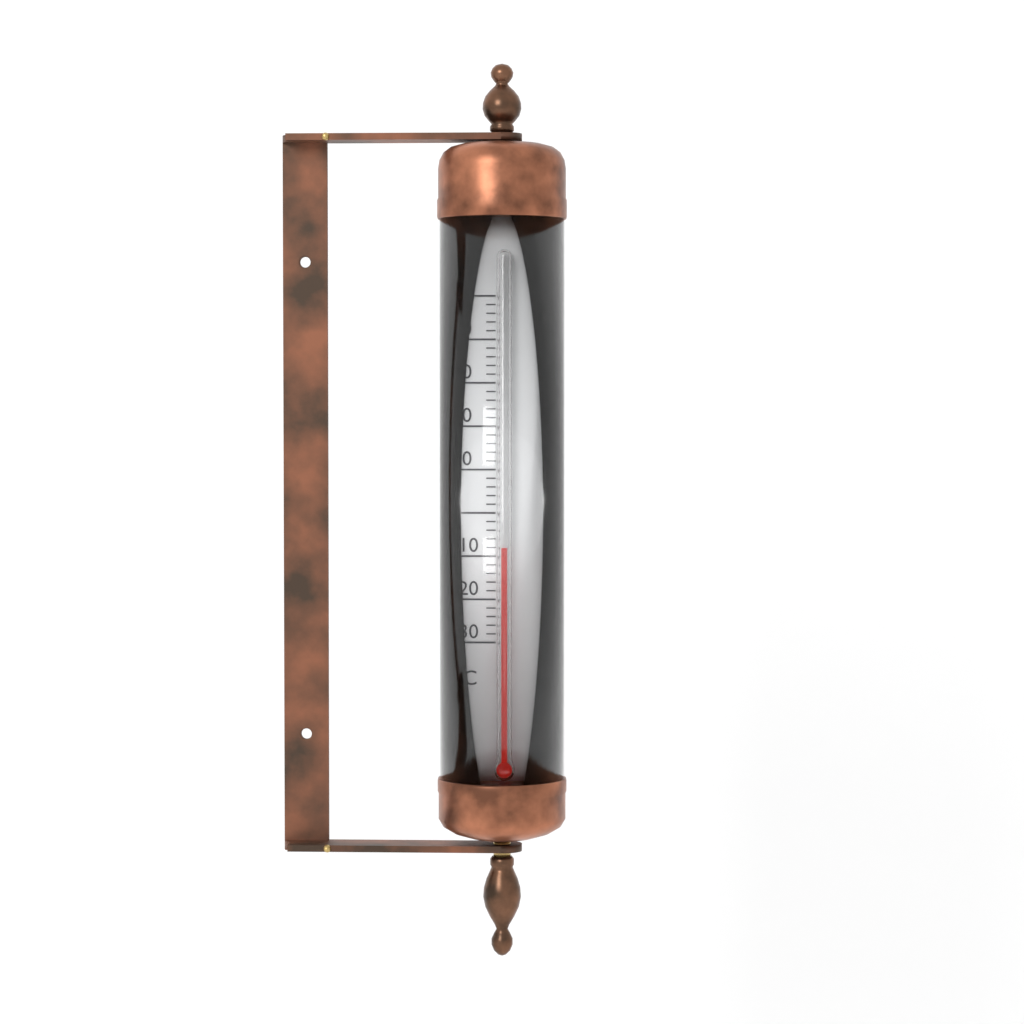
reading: -8 °C
